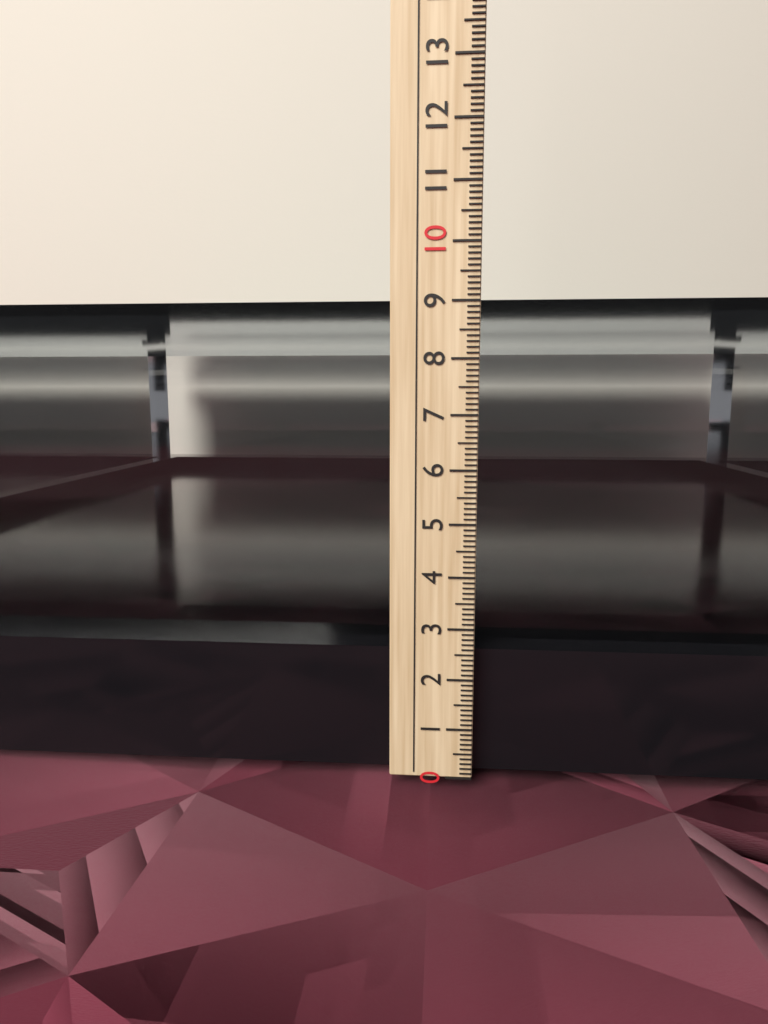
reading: 9.1 cm
